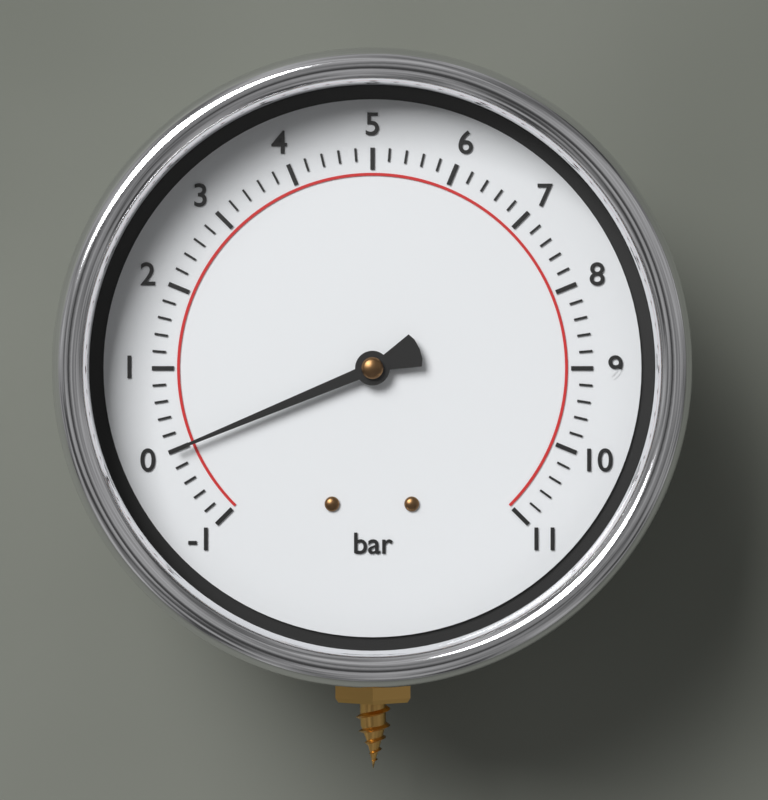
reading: 0.0 bar
